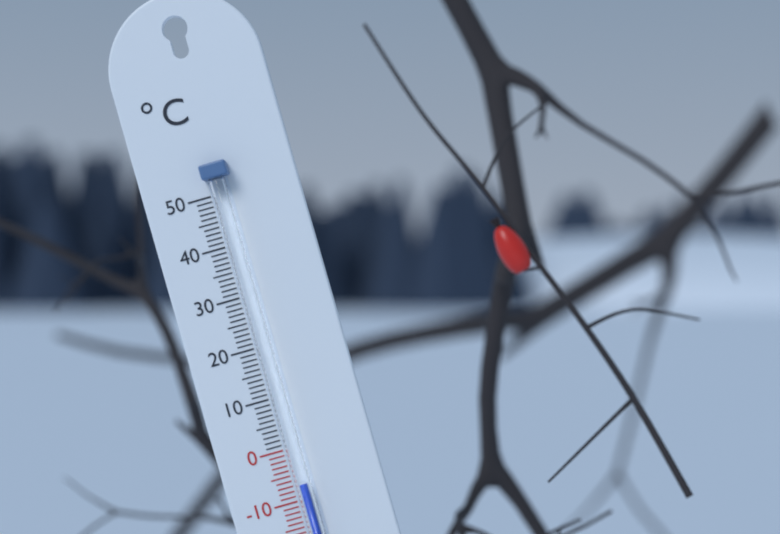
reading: -7 °C
